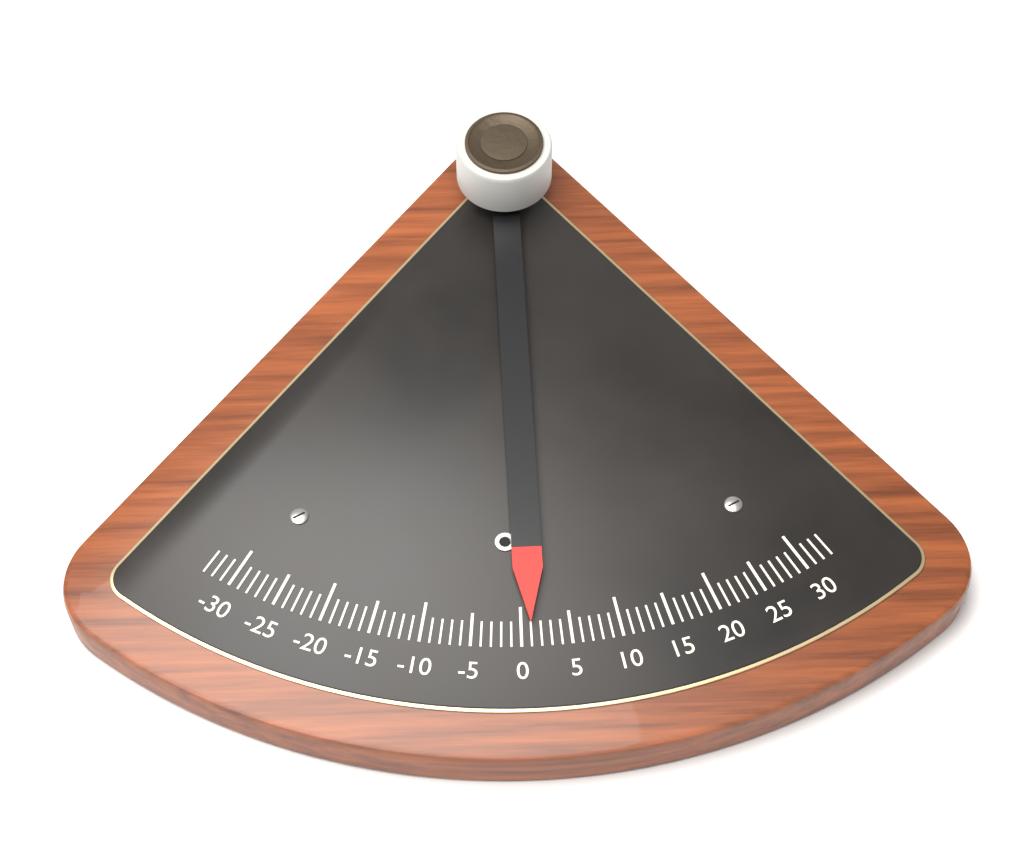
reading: 1 (no unit)
